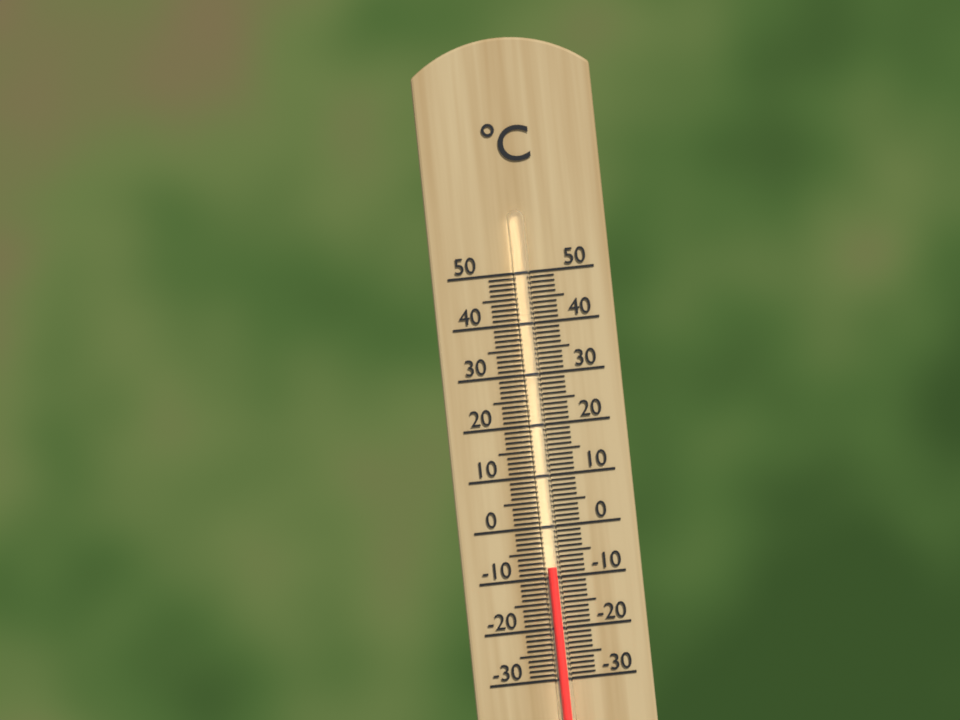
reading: -8 °C
